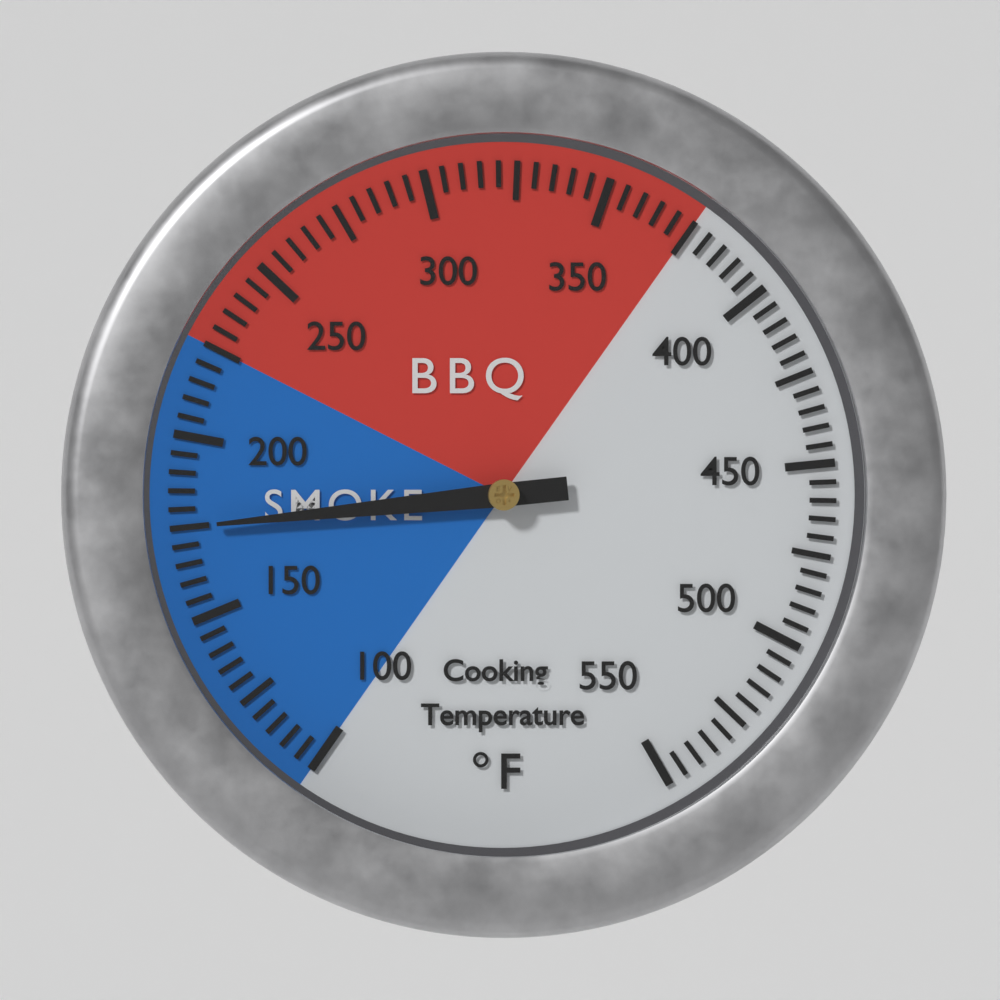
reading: 175 °F
